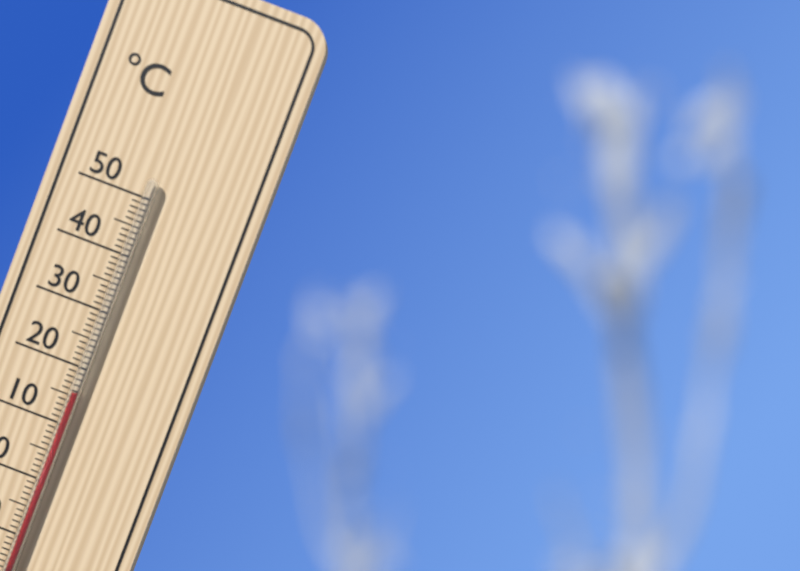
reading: 16 °C
